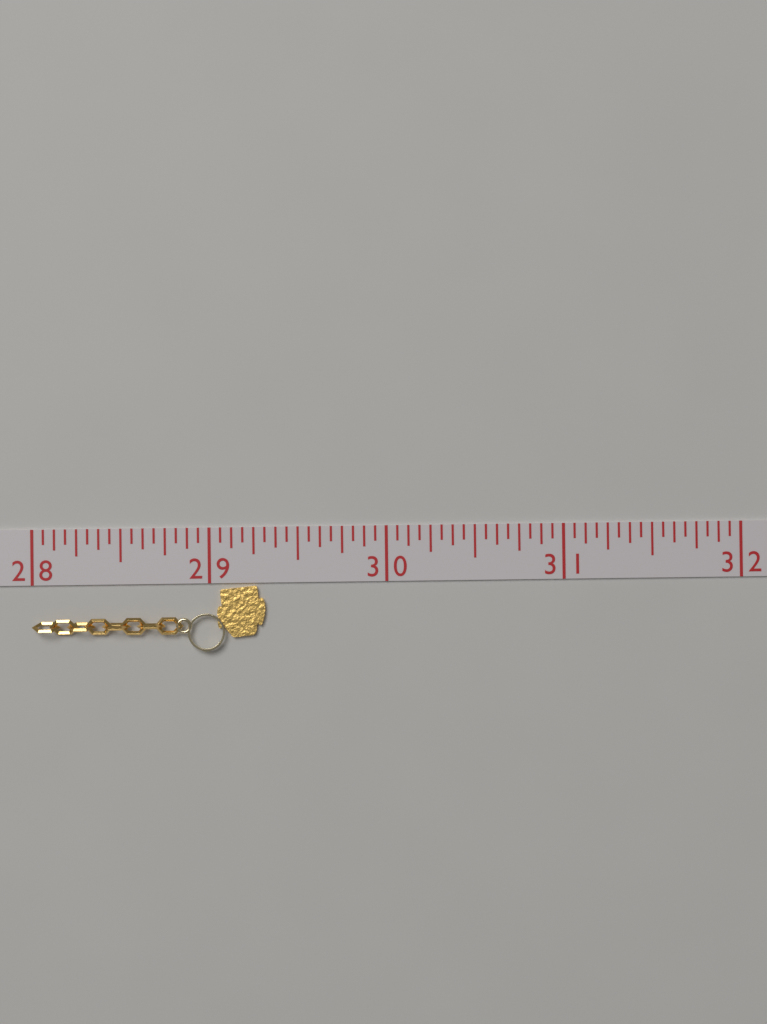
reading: 29.3125 (no unit)
